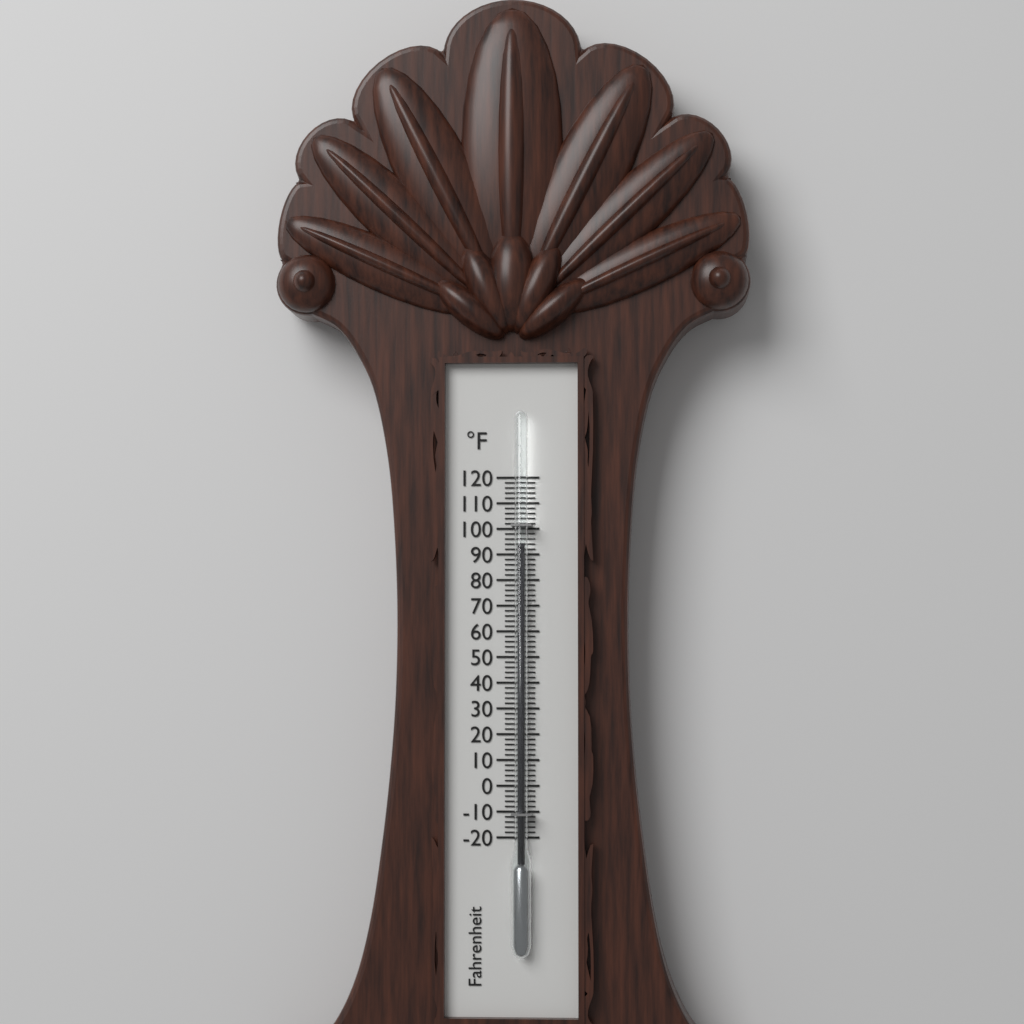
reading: 94 °F
